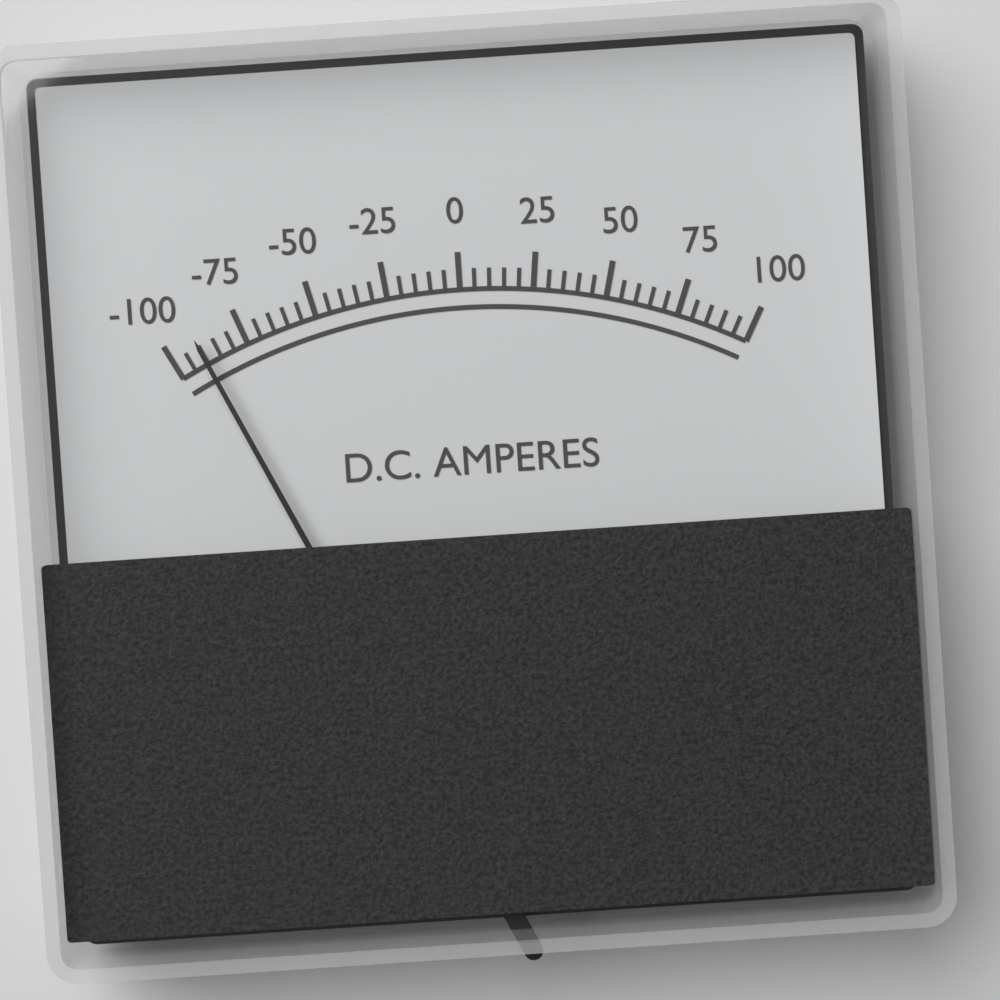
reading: -90 A
